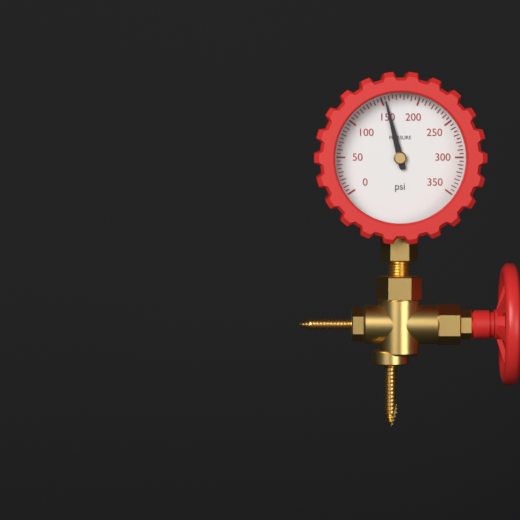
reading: 155 psi
